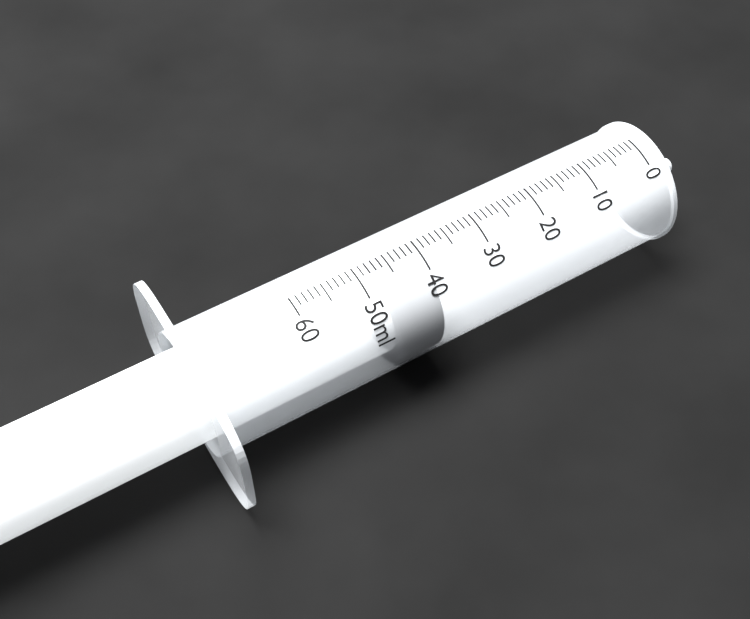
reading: 40 ml
